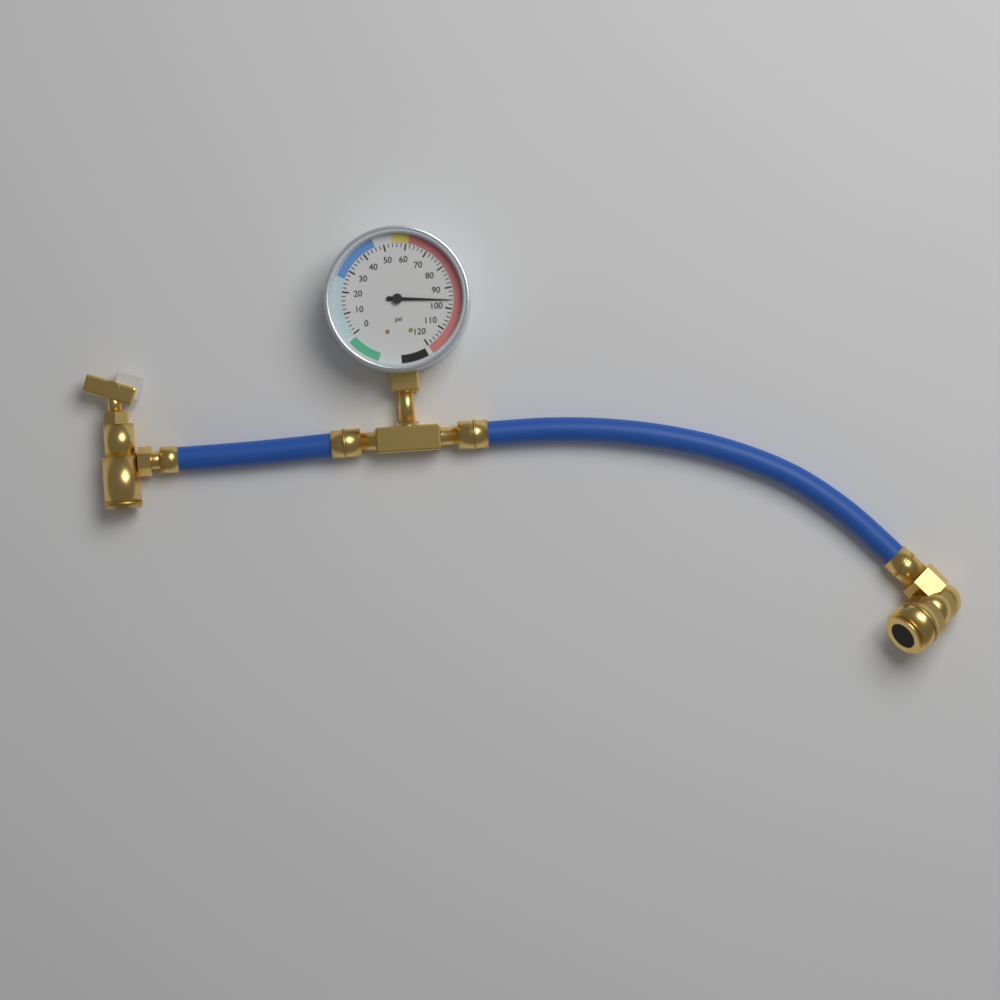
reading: 96 psi
